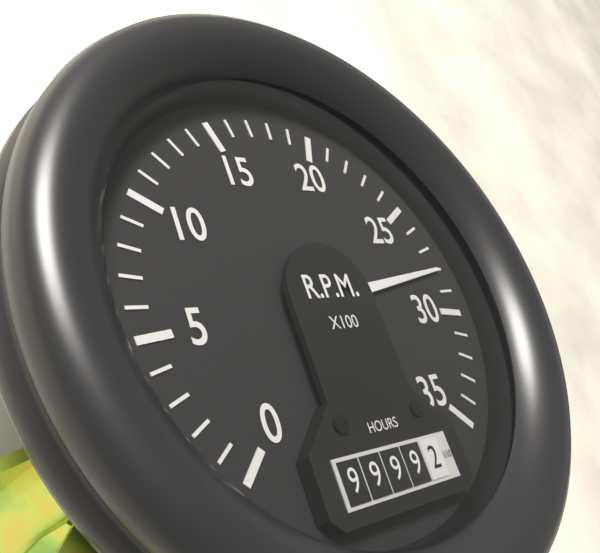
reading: 2800 RPM
